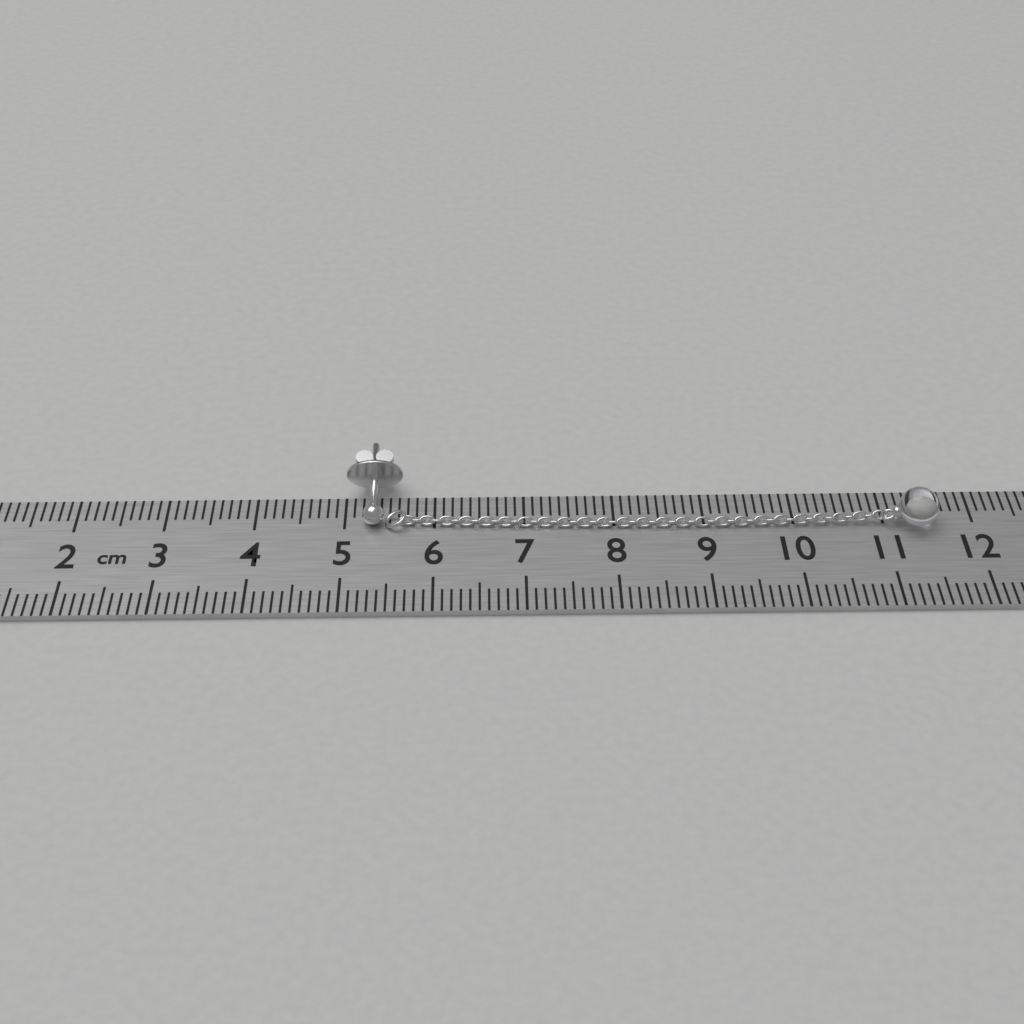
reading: 11.6 cm
